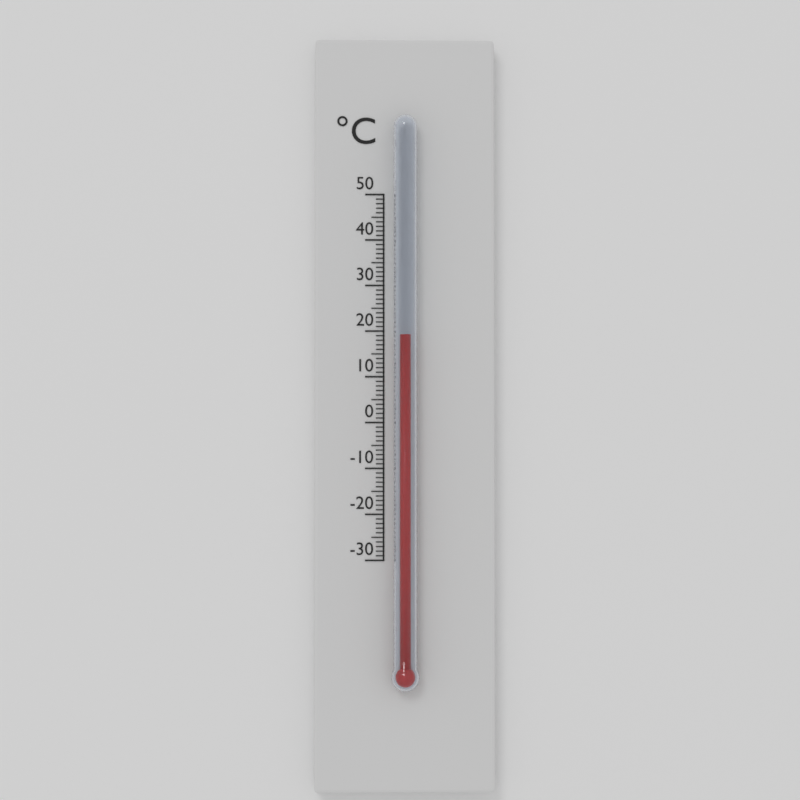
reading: 19 °C
